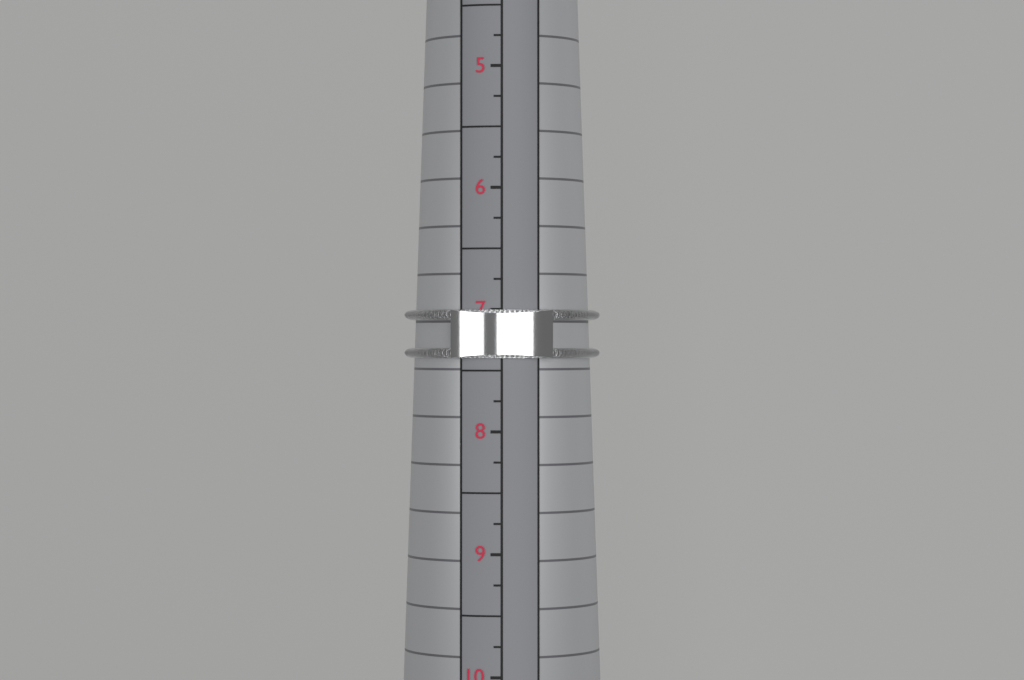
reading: 7.40 (no unit)
